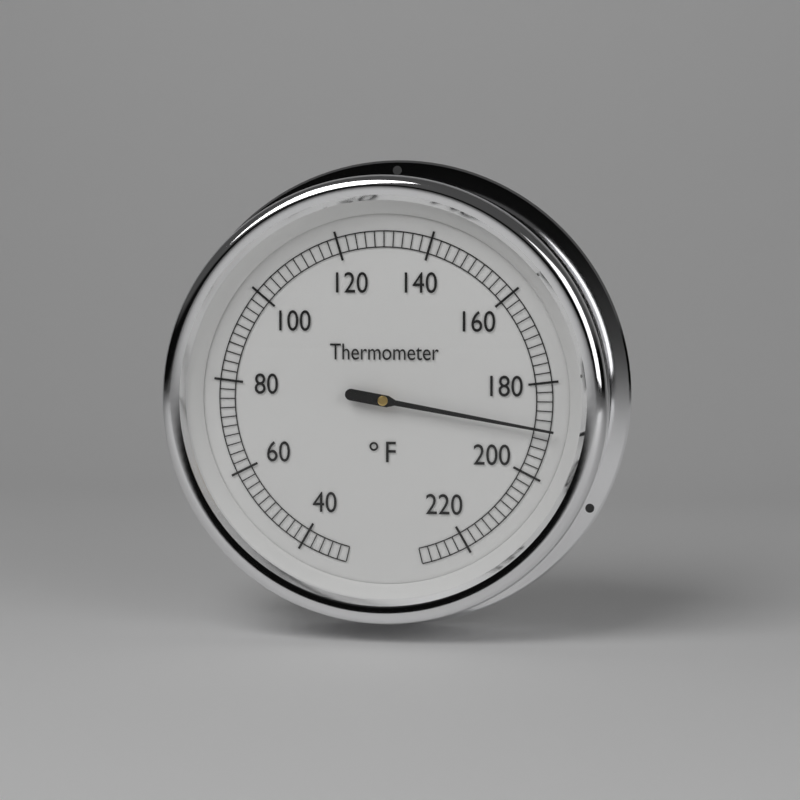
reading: 190 °F
